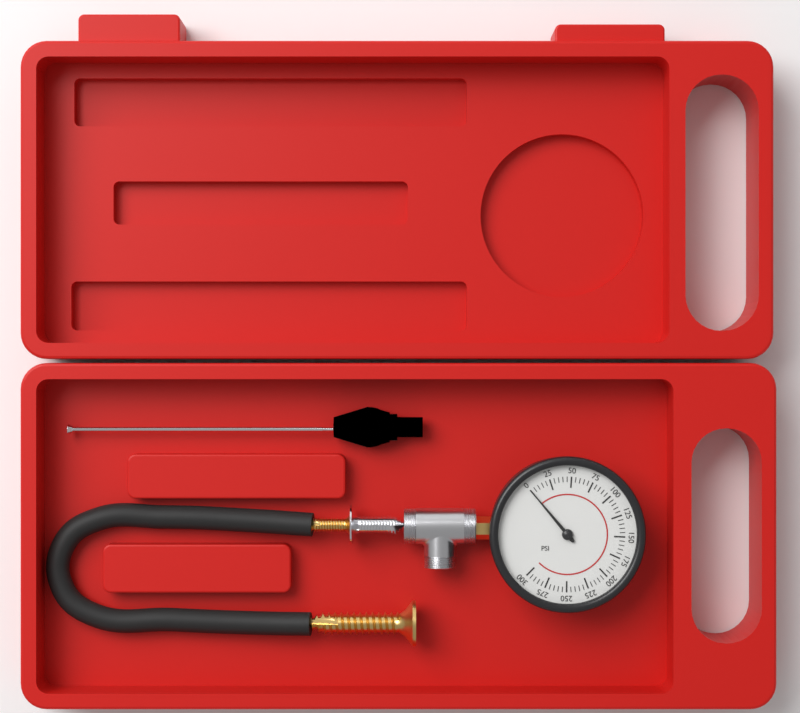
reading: 0 psi
